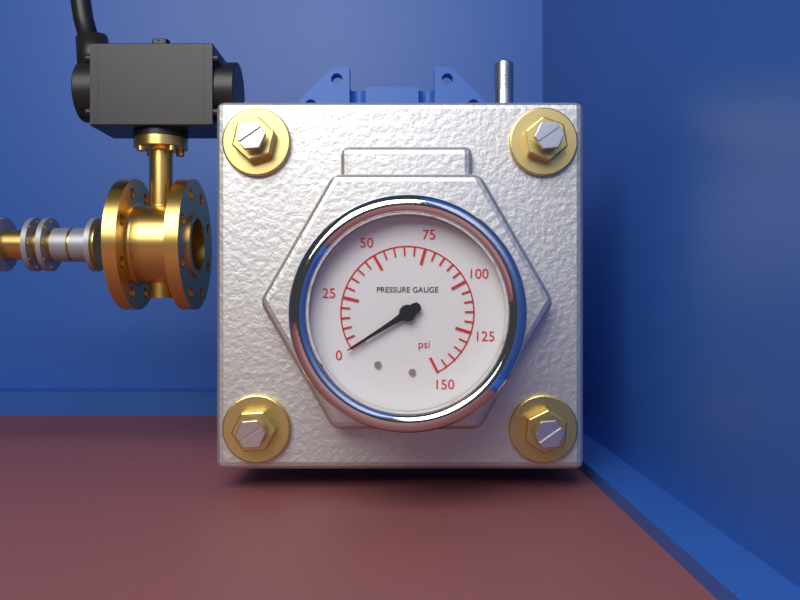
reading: 0 psi
